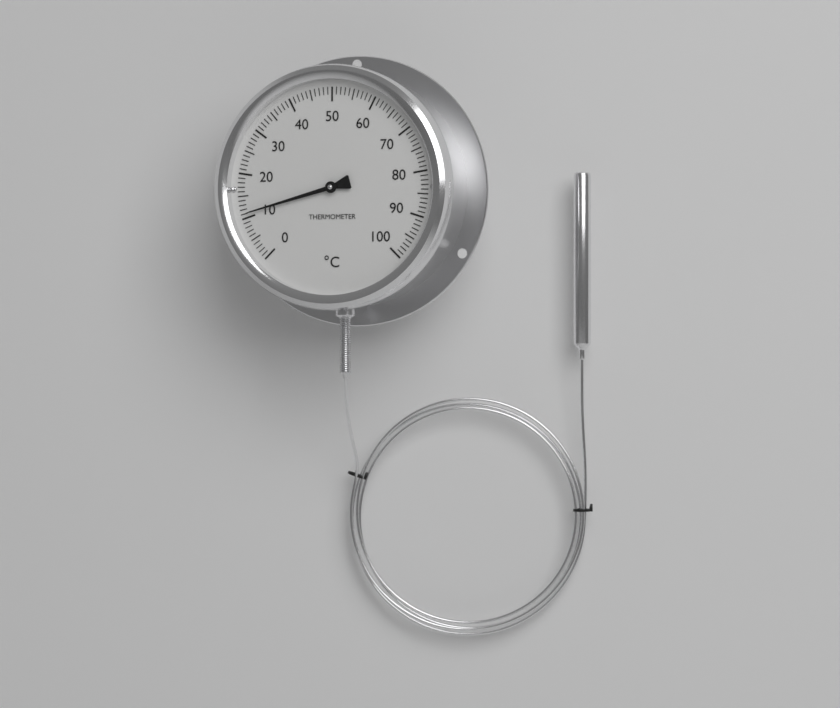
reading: 11 °C
